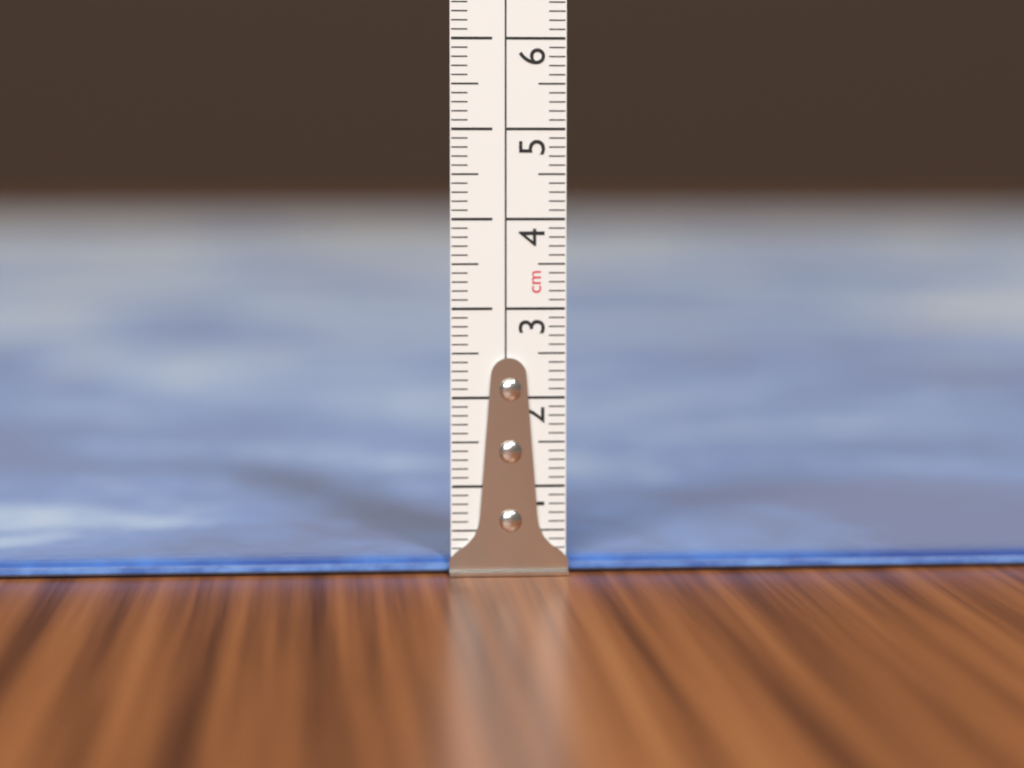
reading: 0.2 cm
